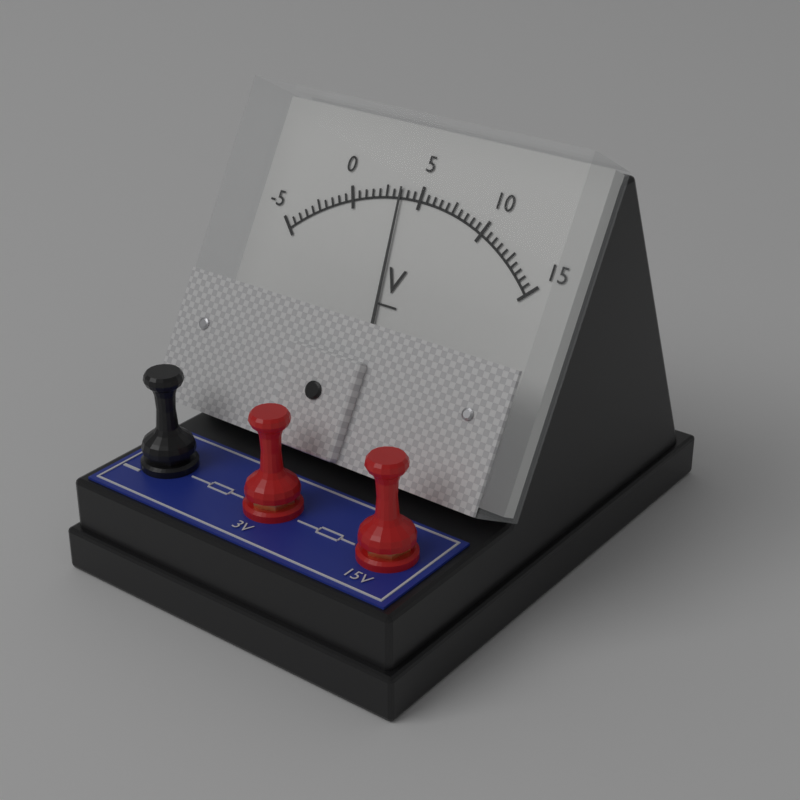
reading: 3.5 V
